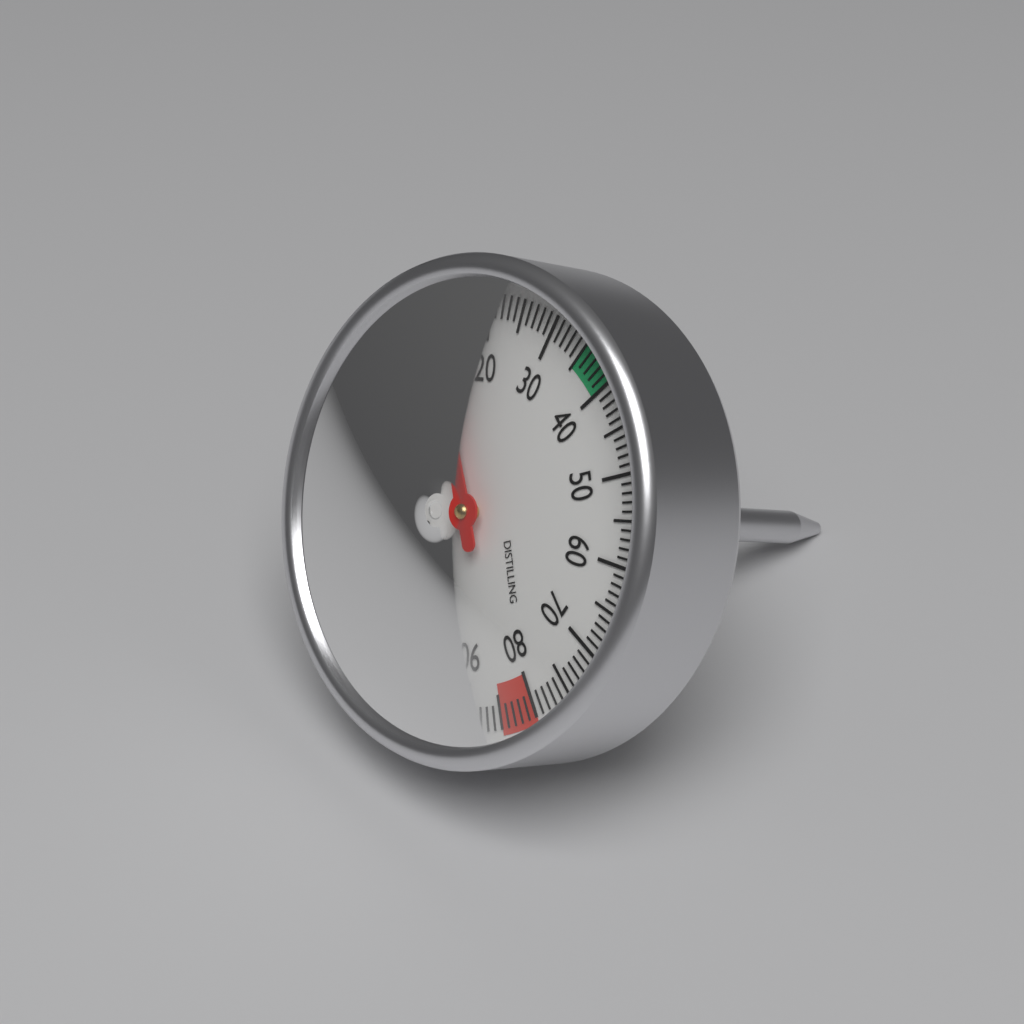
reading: 12 °C
